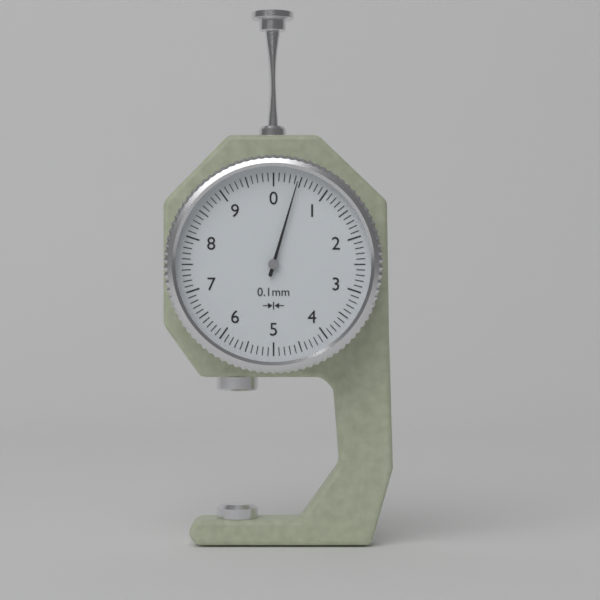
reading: 0.45 mm
